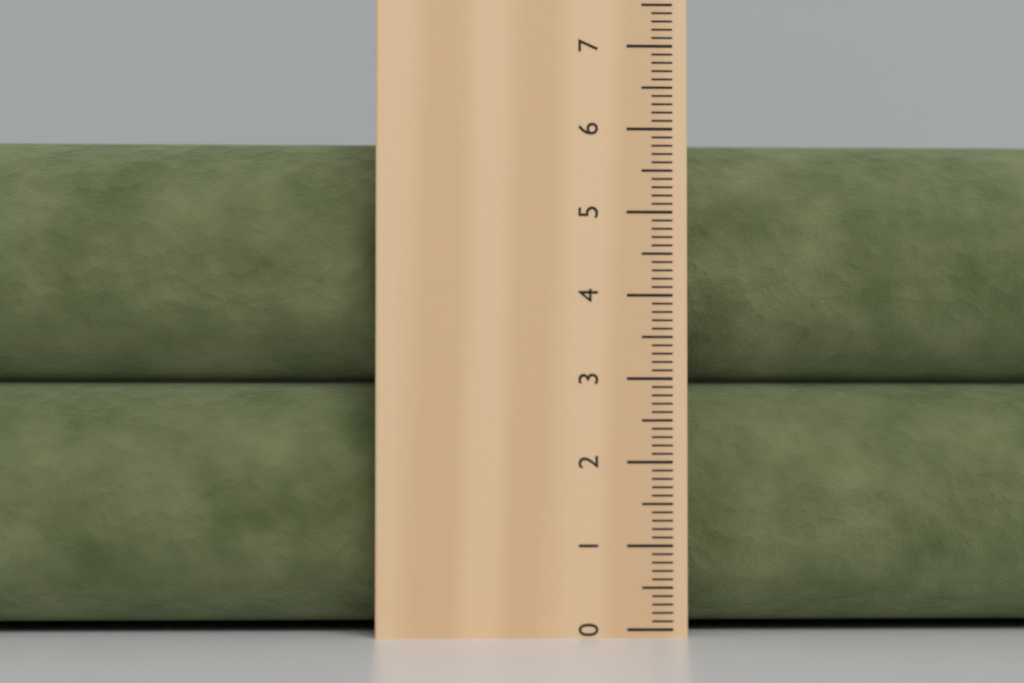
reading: 6.0 cm
